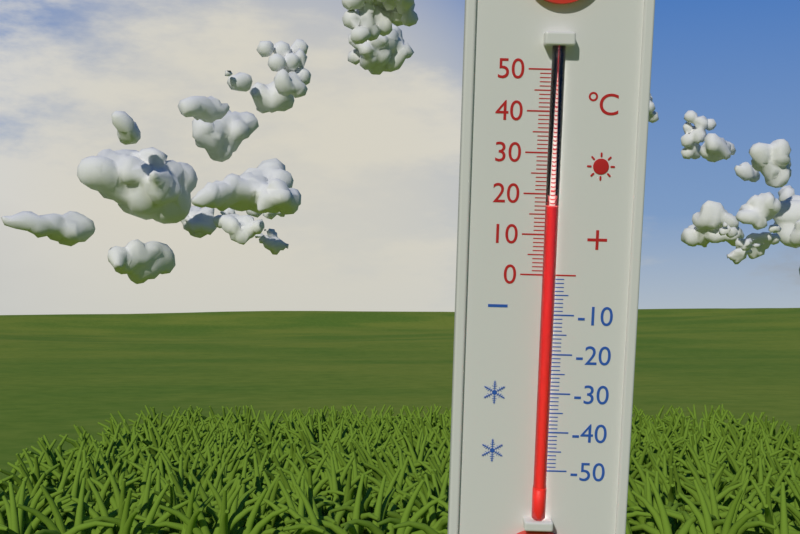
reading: 17 °C
